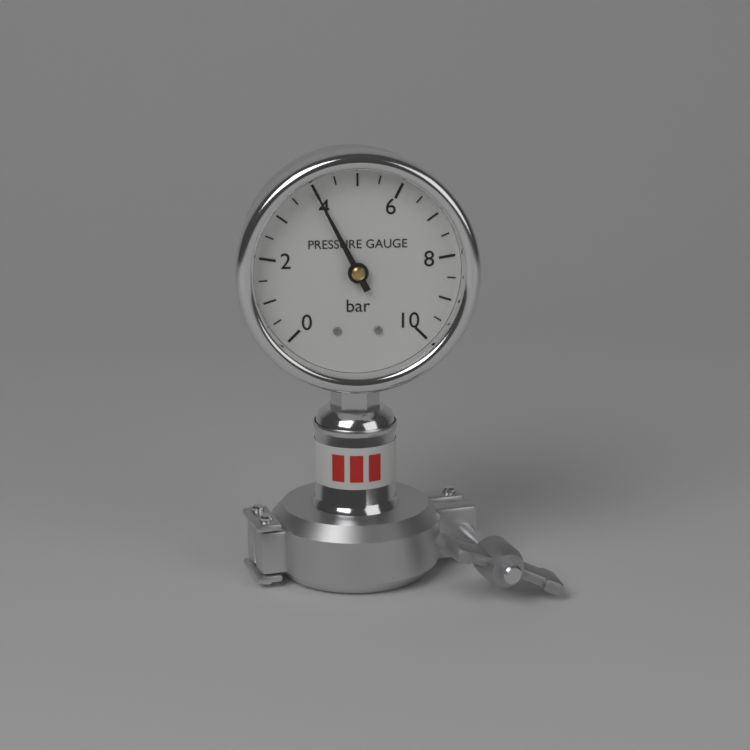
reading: 4.0 bar
